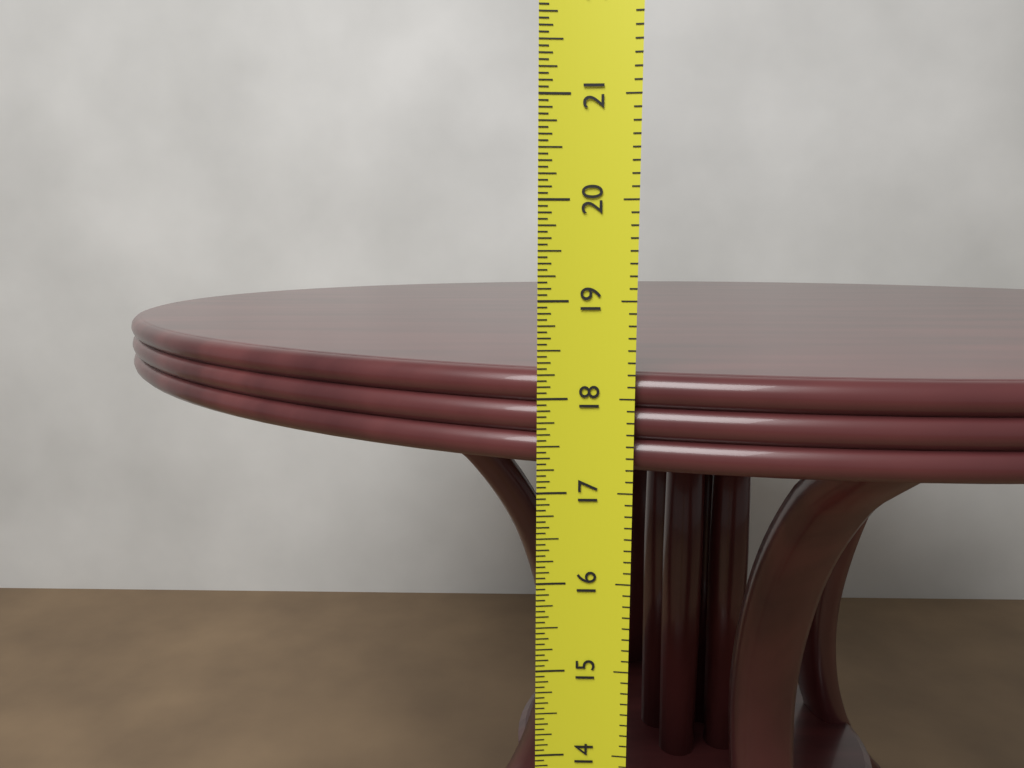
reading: 18.2500 in
